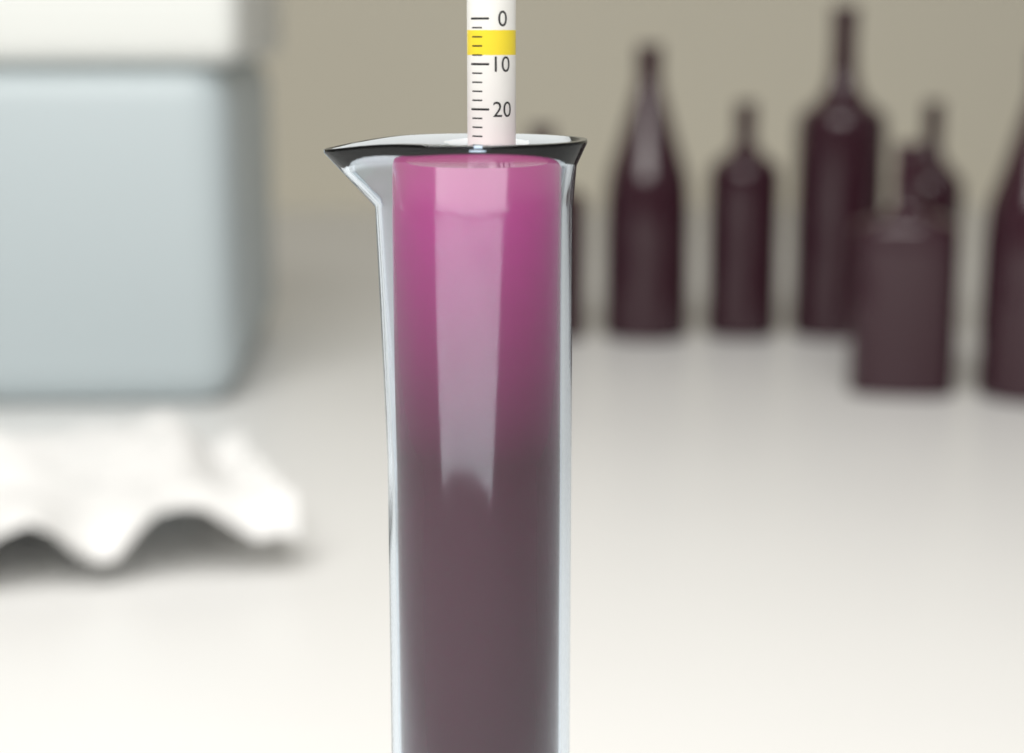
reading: 32 (no unit)
